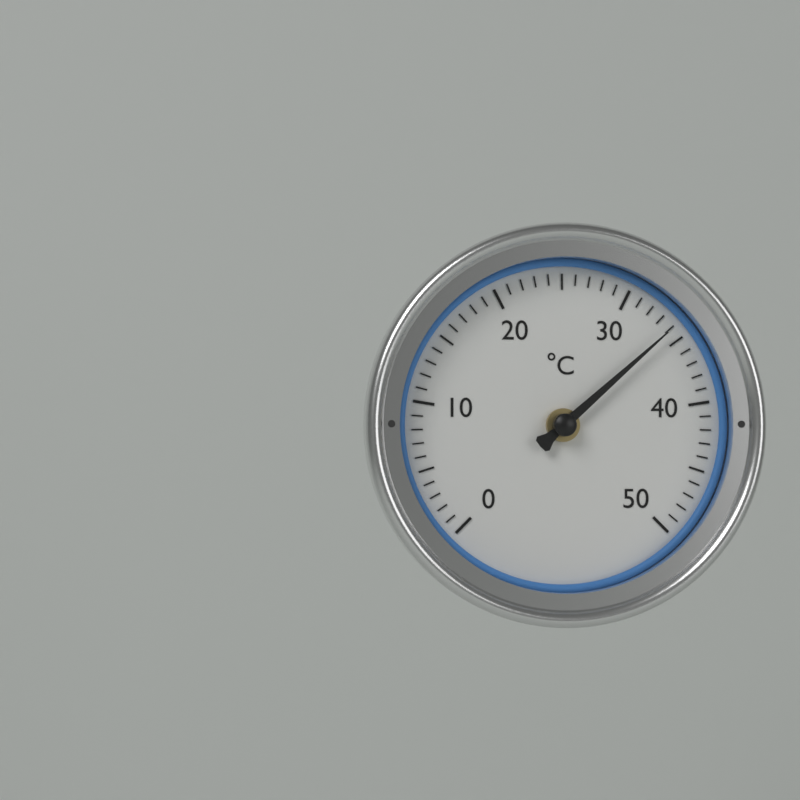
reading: 34 °C
